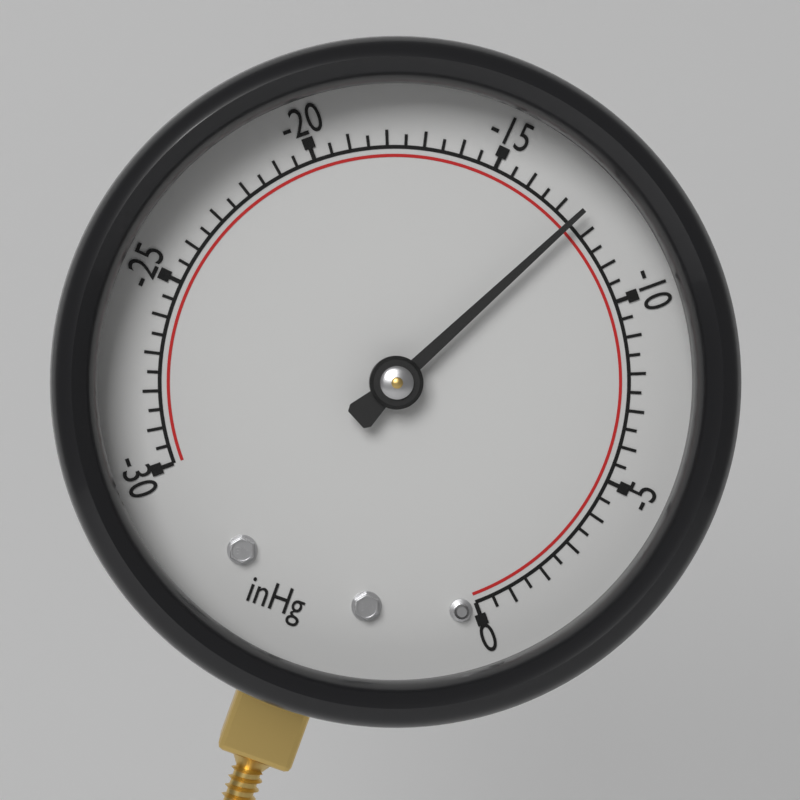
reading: -12.5 inHg
